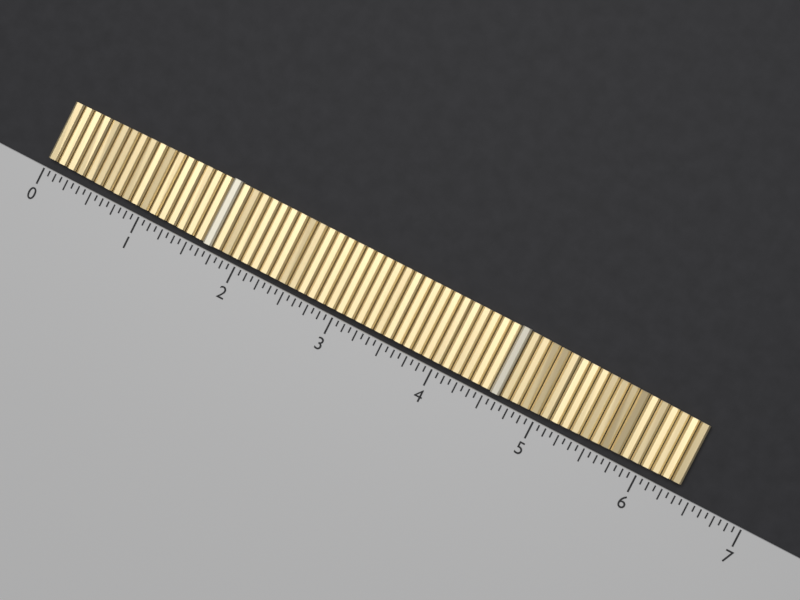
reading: 6.3750 (no unit)
